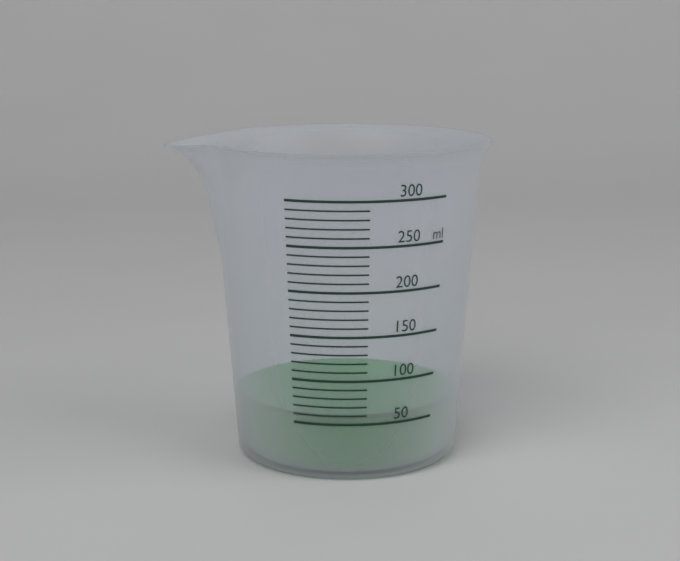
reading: 60 ml
